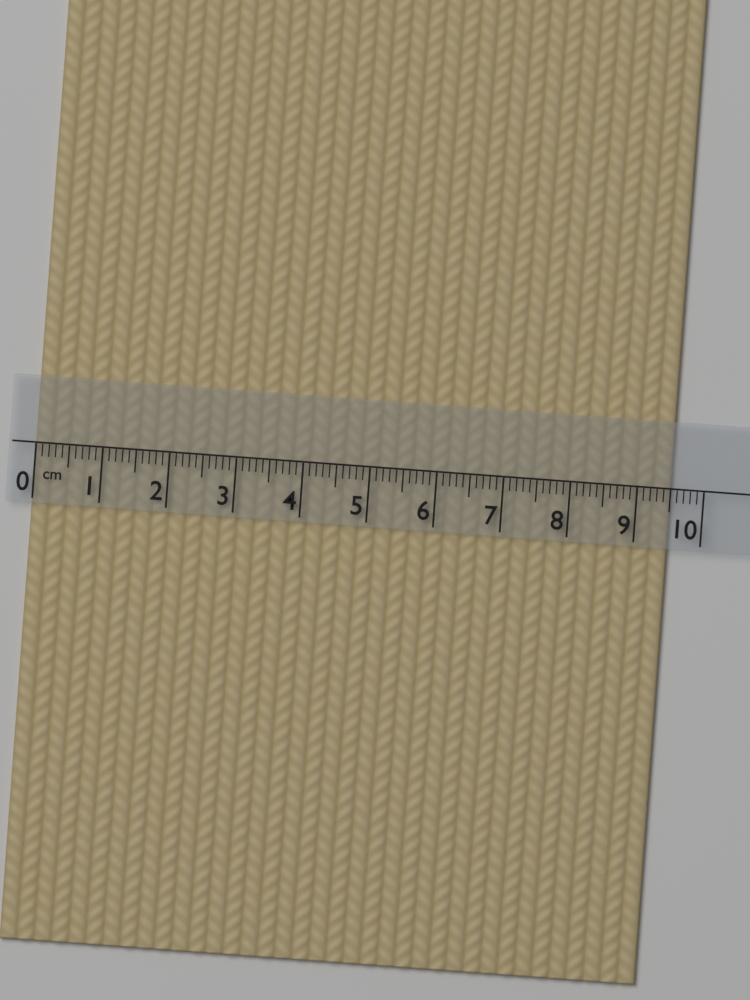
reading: 9.5 cm
